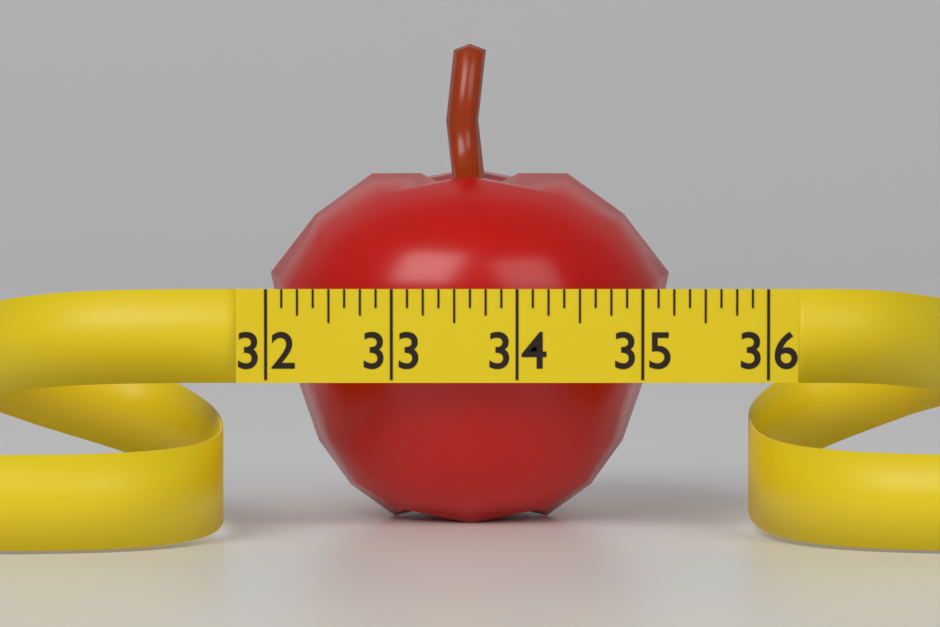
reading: 35.250 (no unit)
